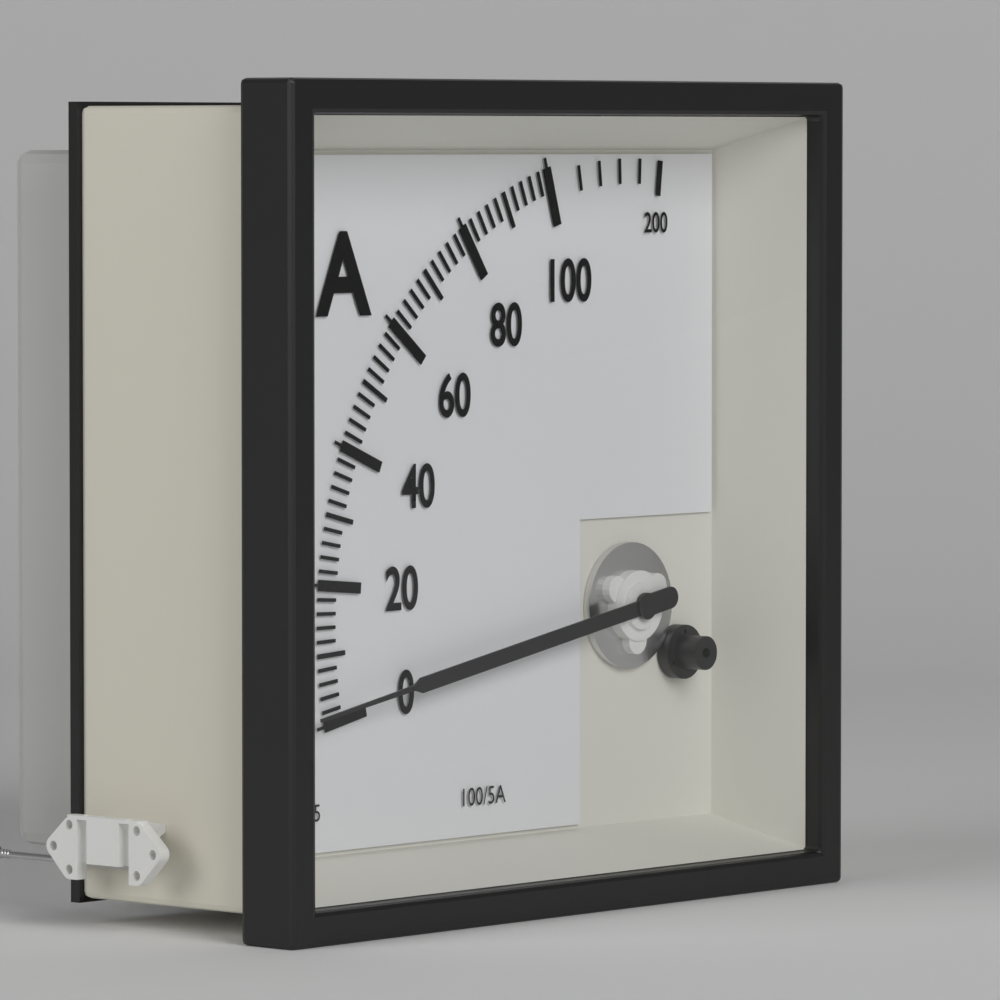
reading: 2 A
